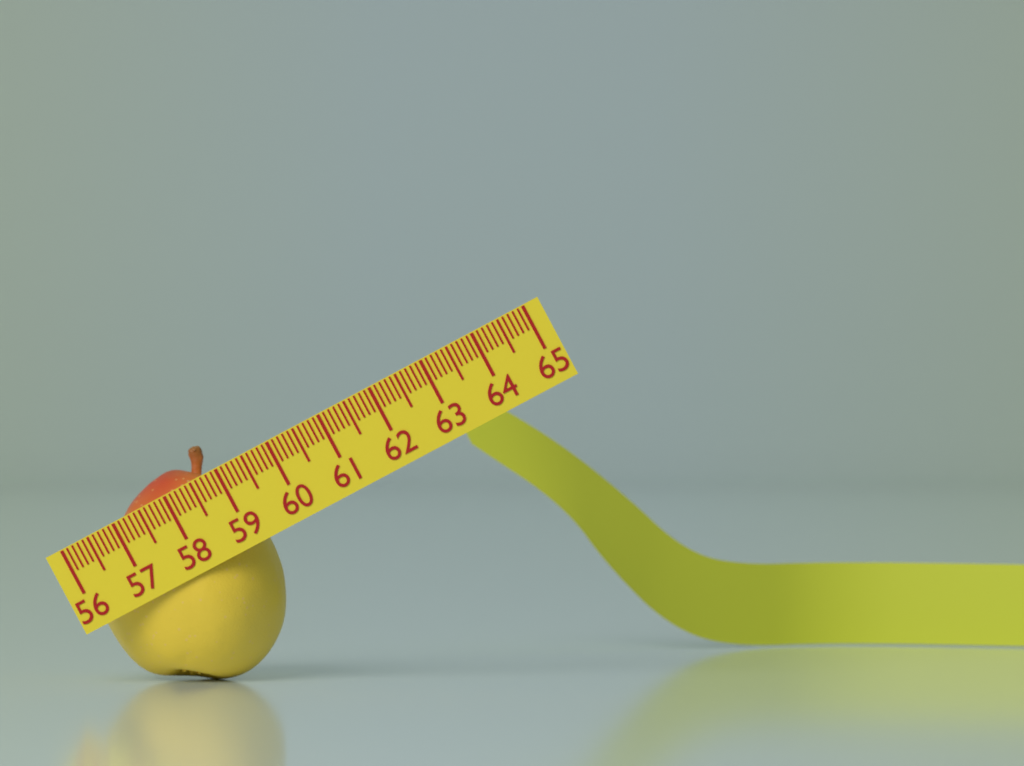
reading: 59.2 (no unit)
